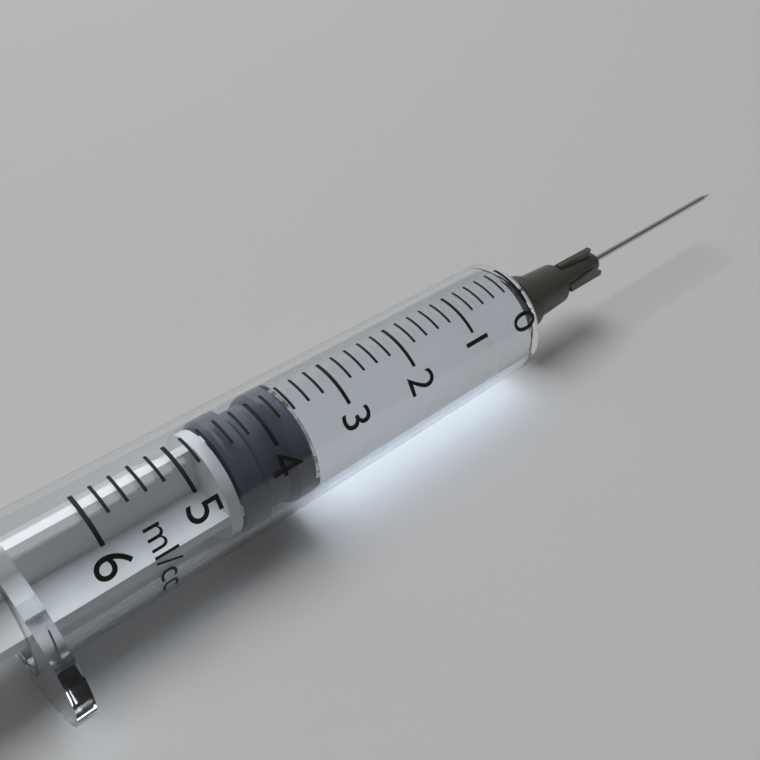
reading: 3.6 ml
